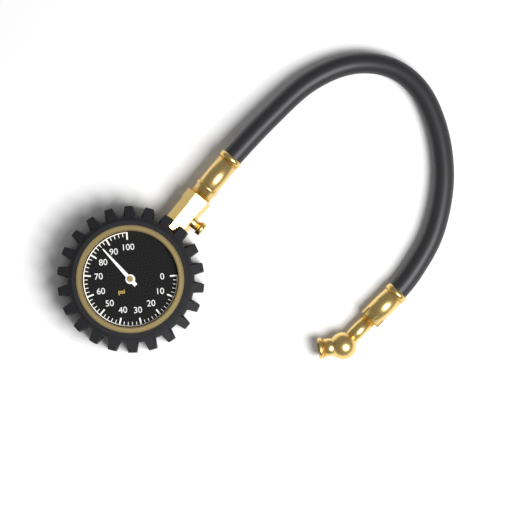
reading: 86 psi
